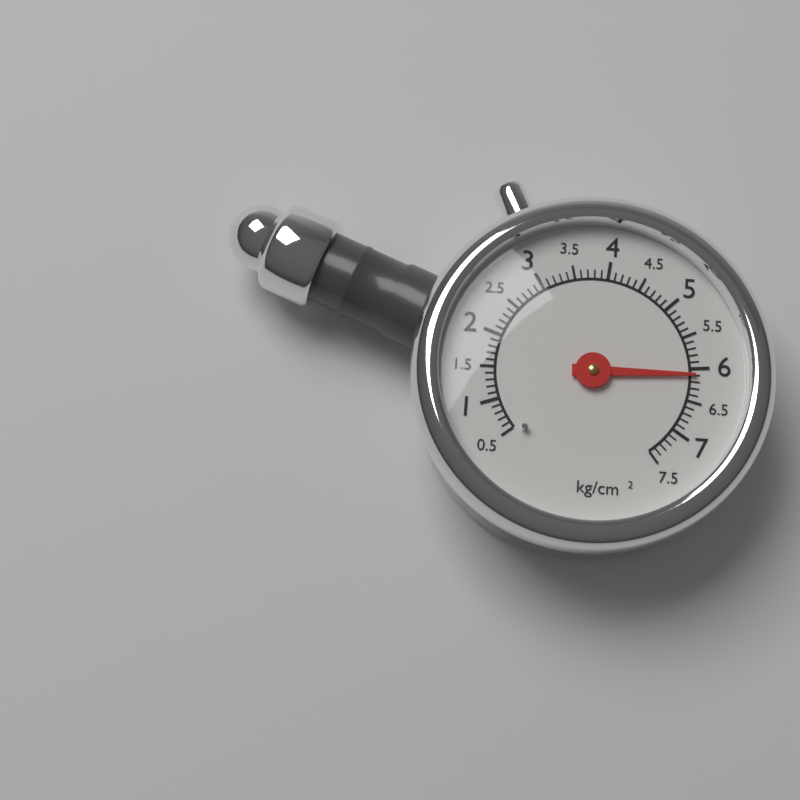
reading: 6.1 kg/cm²
